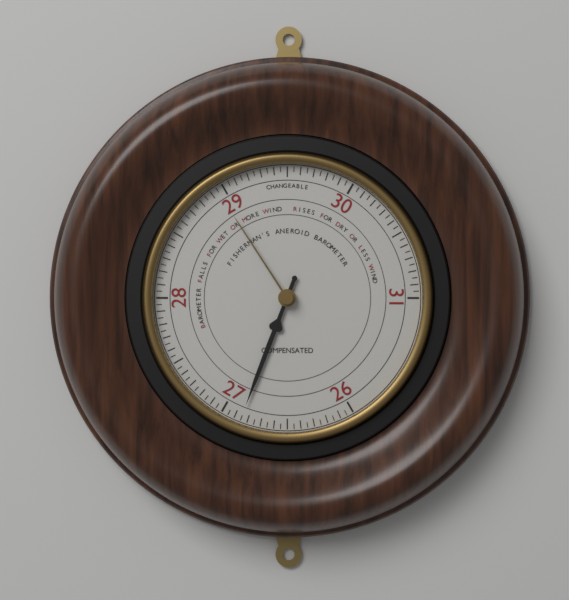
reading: 26.85 (no unit)
